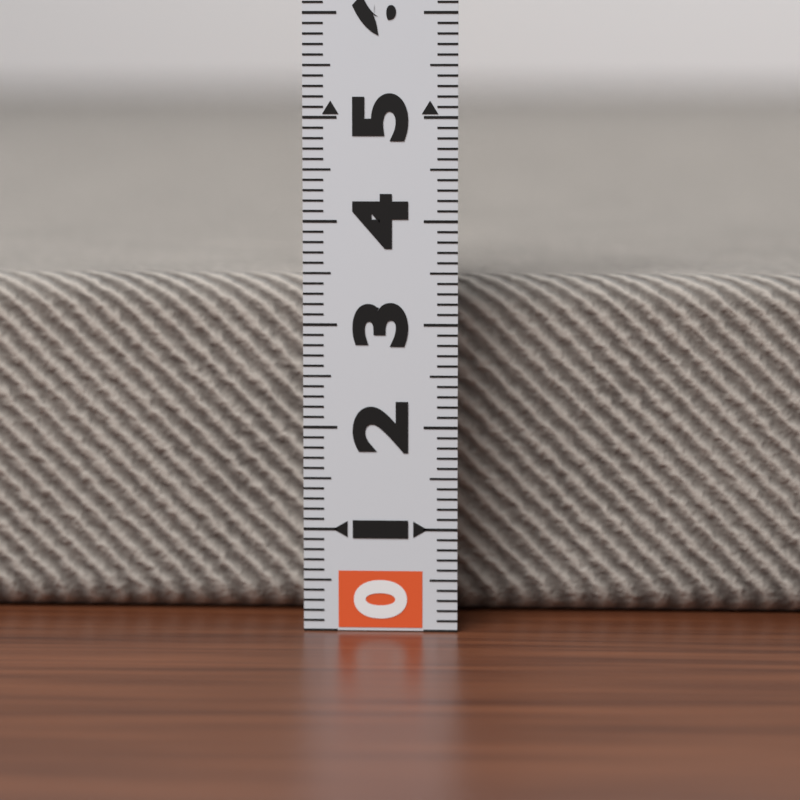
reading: 3.4 (no unit)
